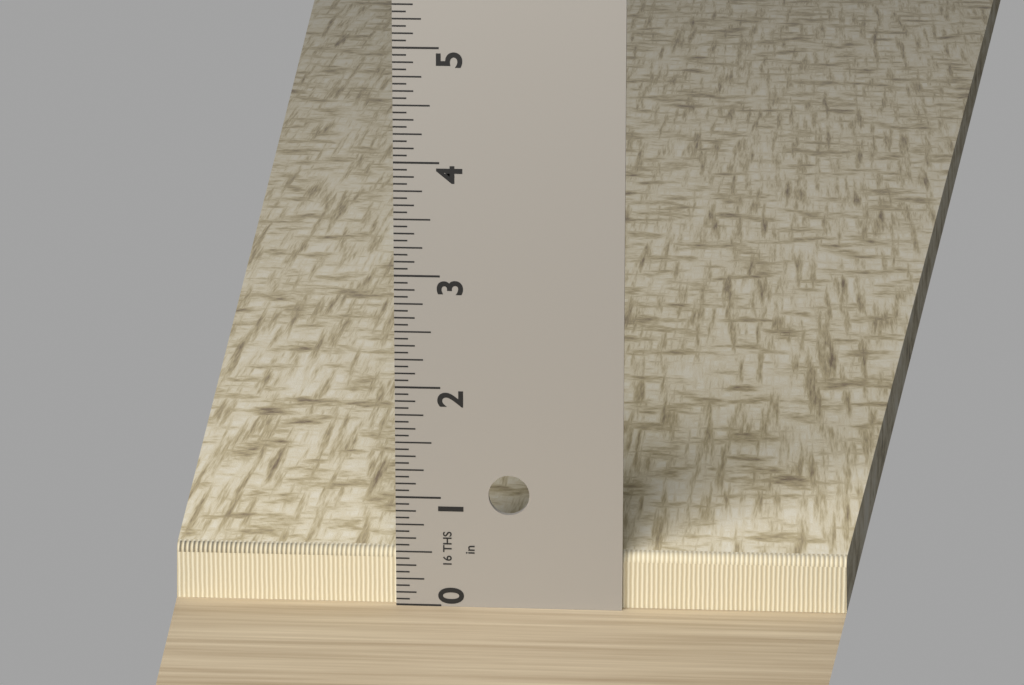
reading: 0.5000 in
